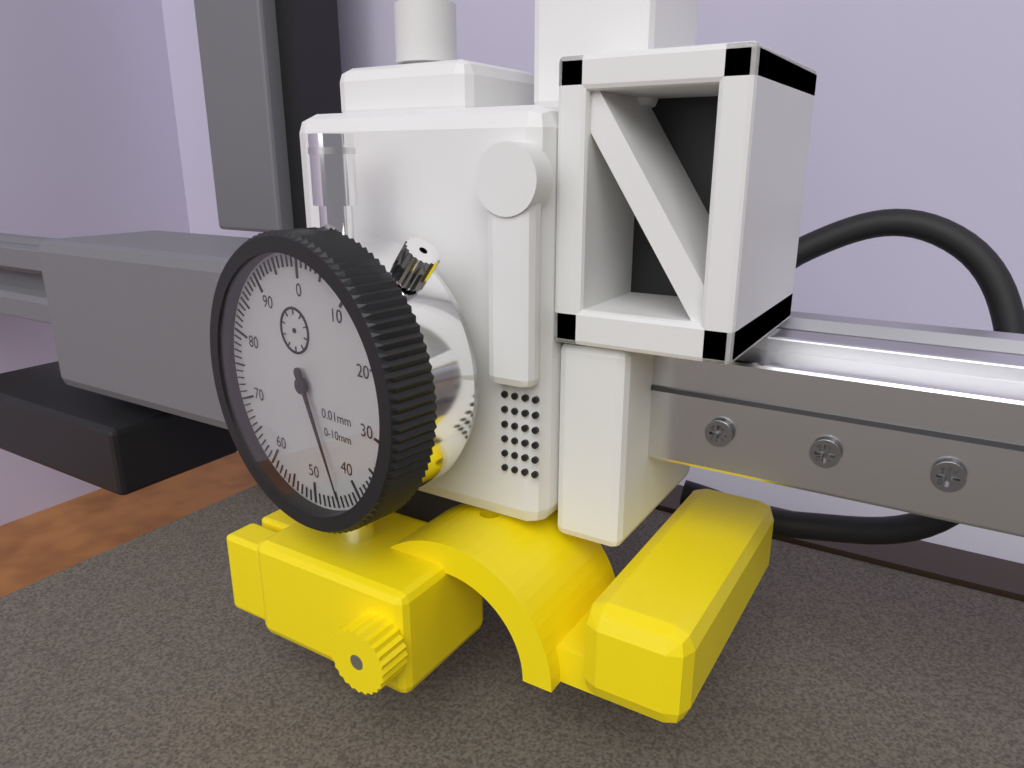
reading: 44 0.01mm
